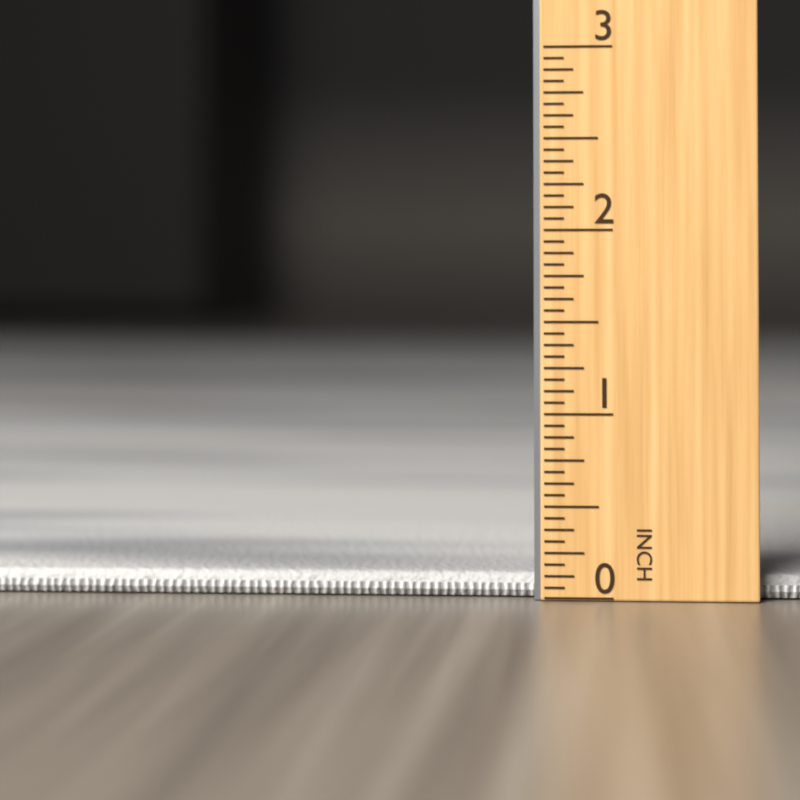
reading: 0.1250 in
